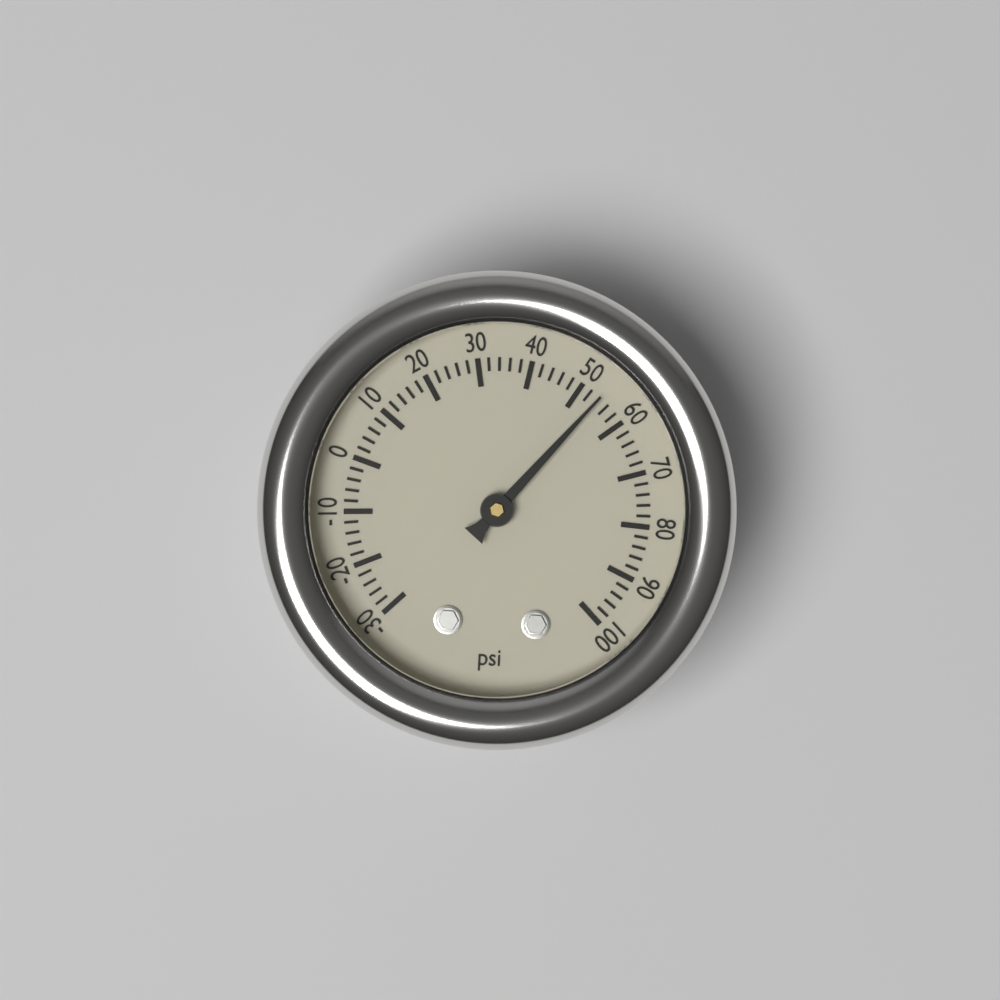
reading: 54 psi
